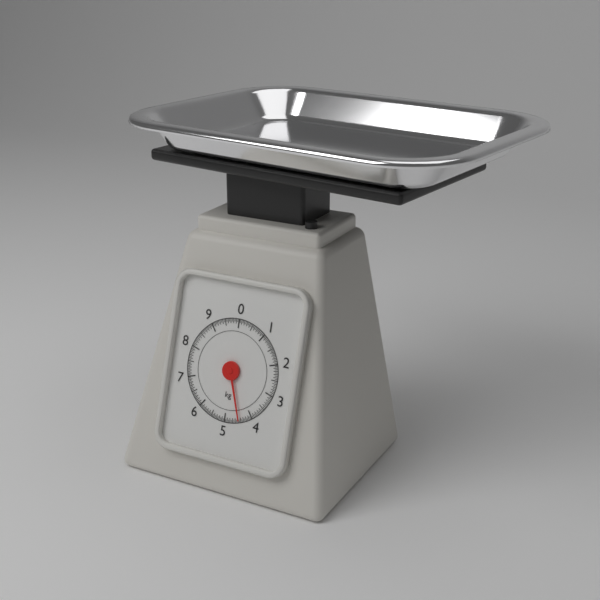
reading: 4.45 kg
